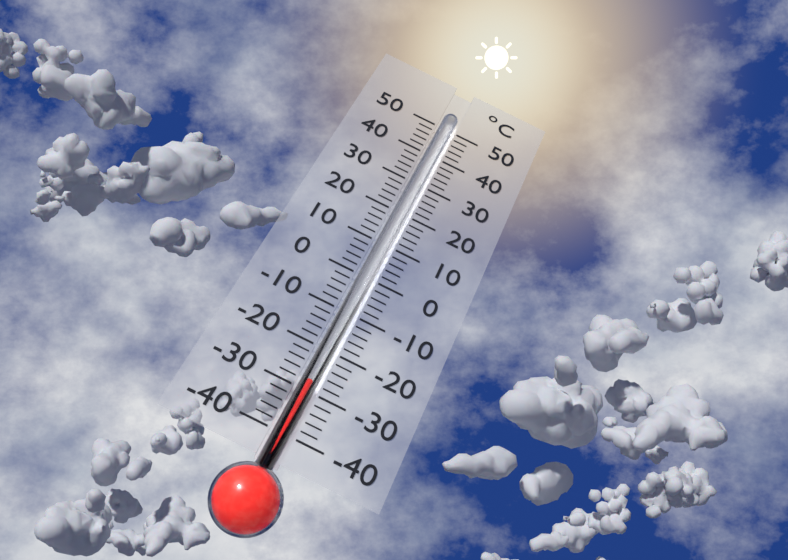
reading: -28 °C
